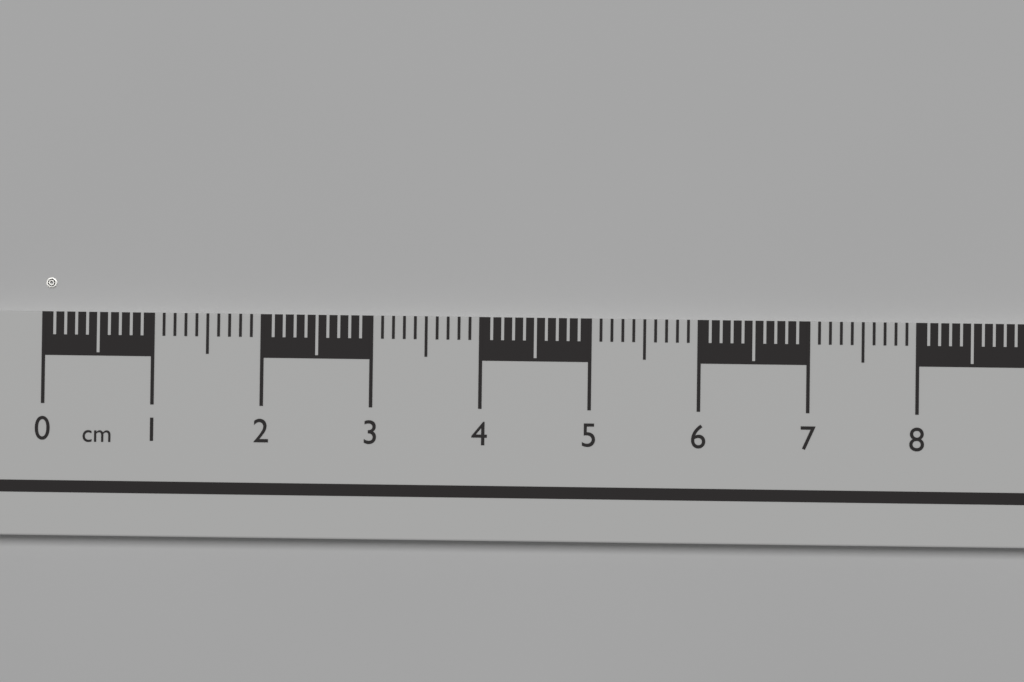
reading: 0.1 cm
